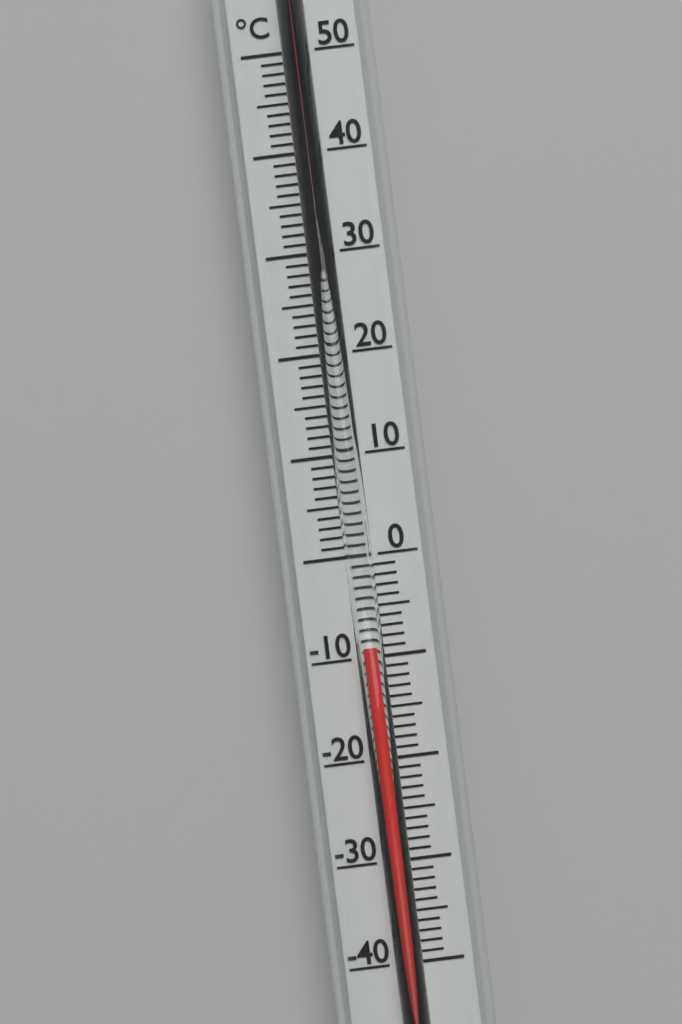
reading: -9 °C
